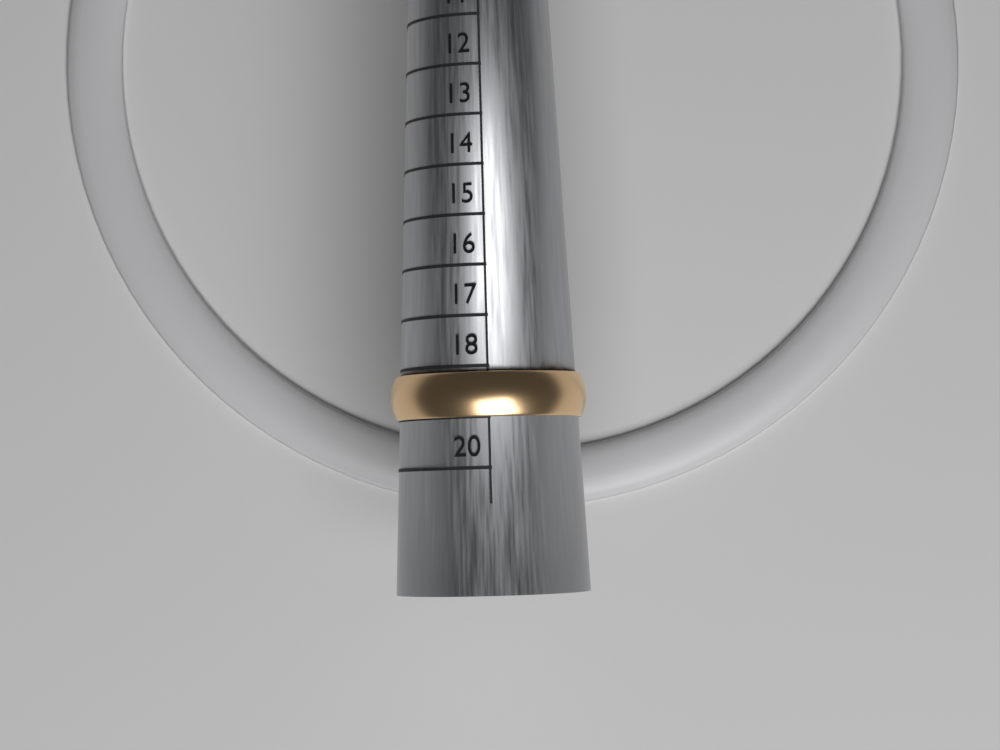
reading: 19 (no unit)
